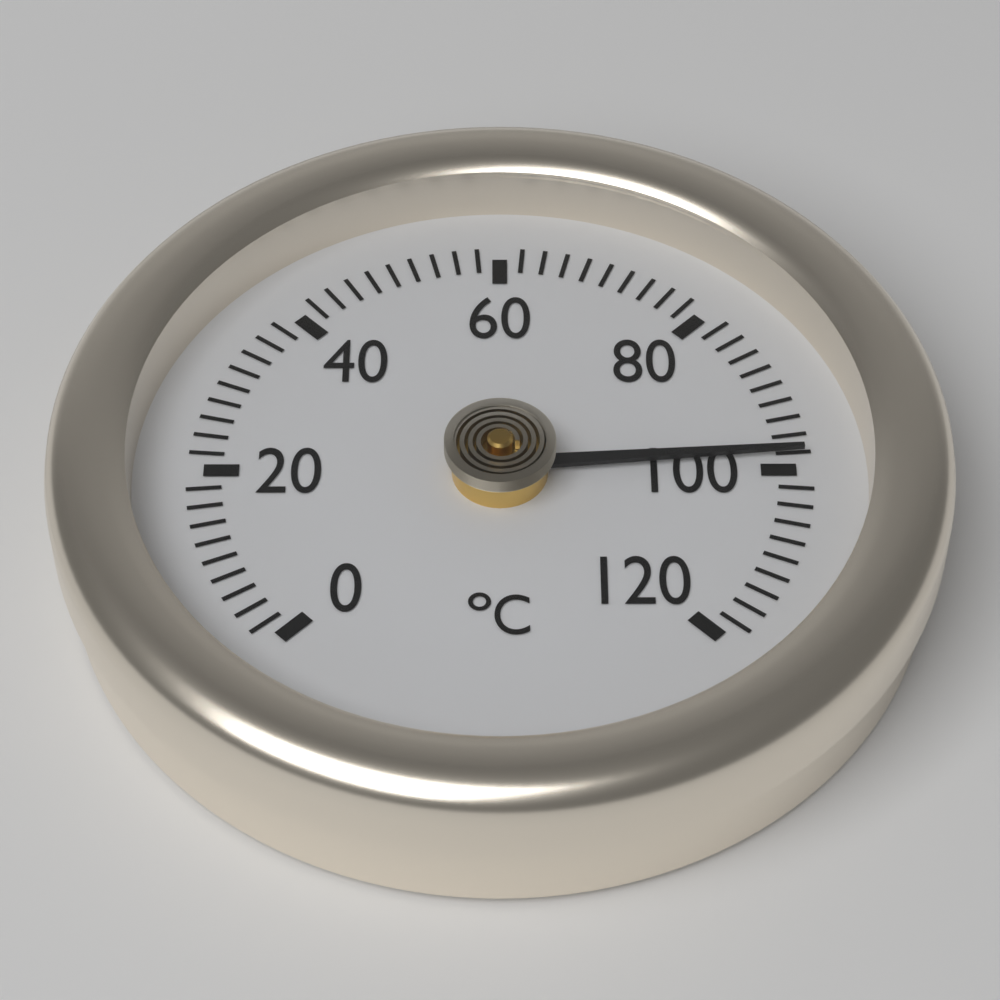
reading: 98 °C
